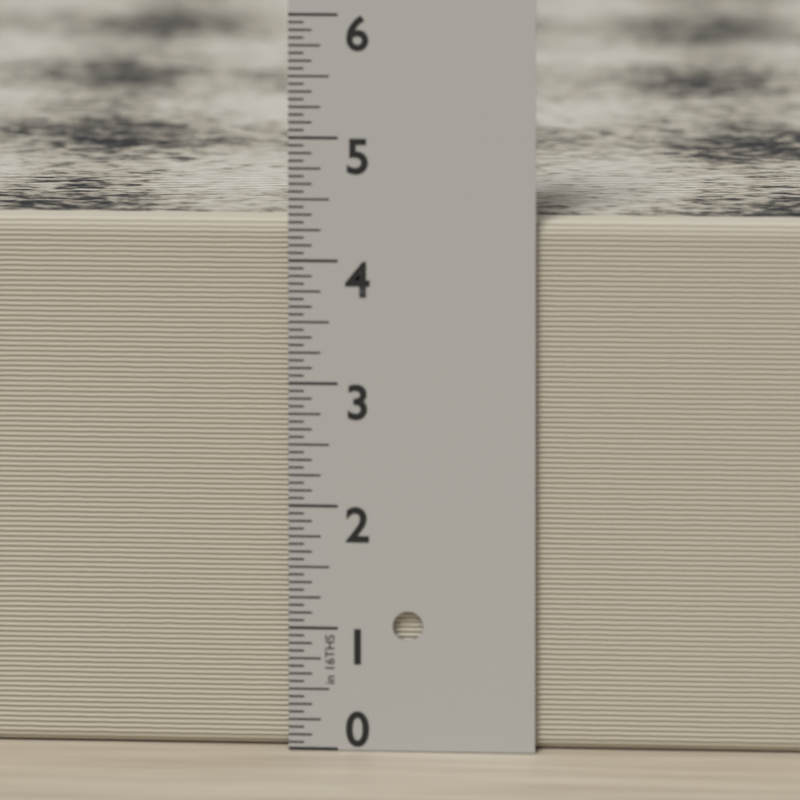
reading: 4.3125 in
